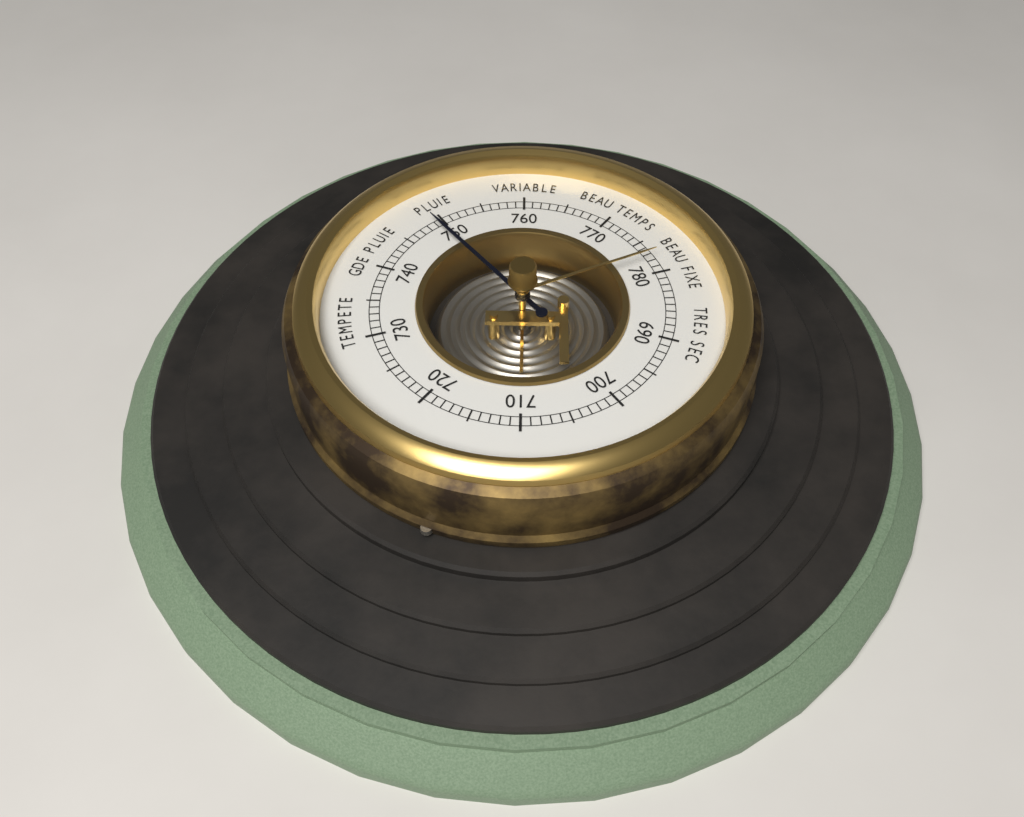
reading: 749 (no unit)
